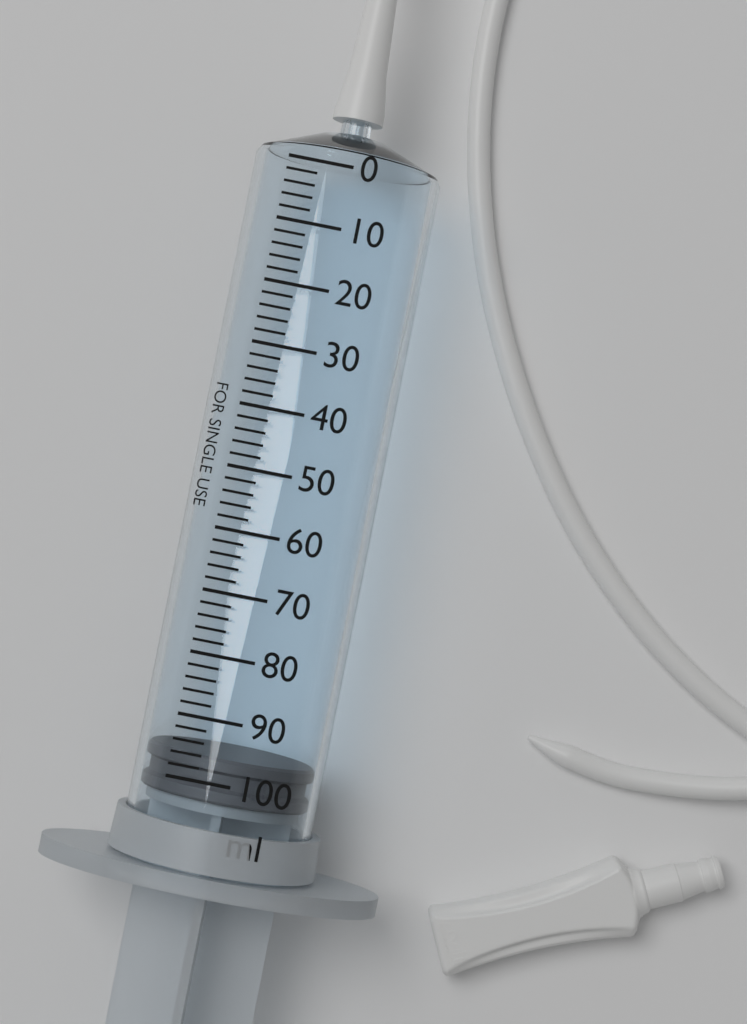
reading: 96 ml
